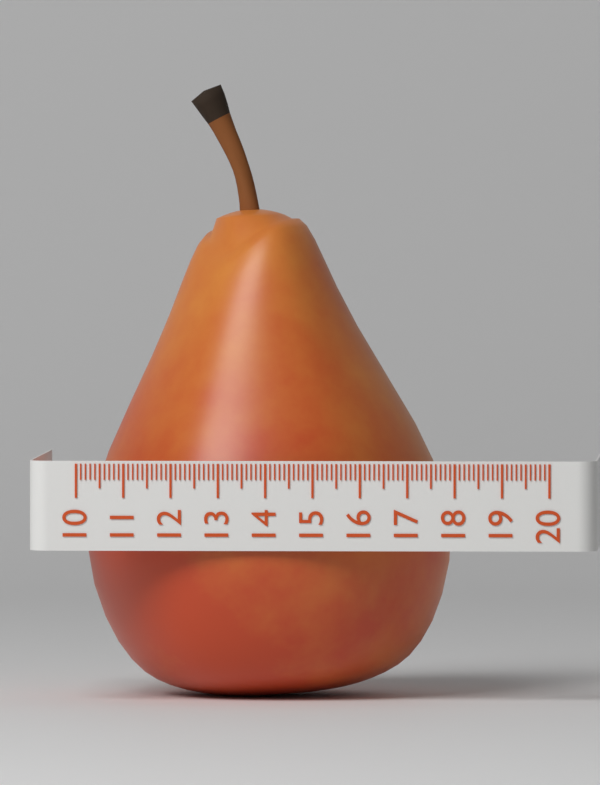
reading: 17.8 (no unit)
